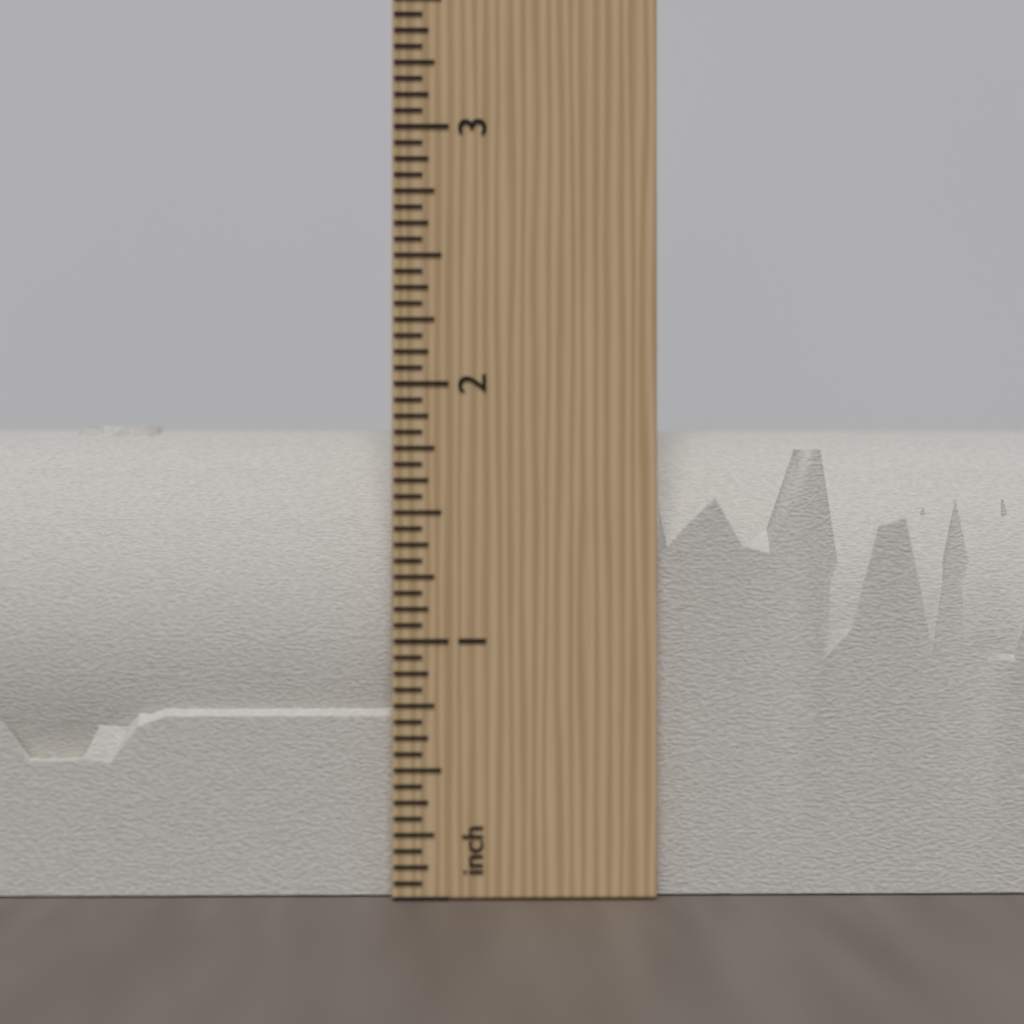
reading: 1.8750 inch
